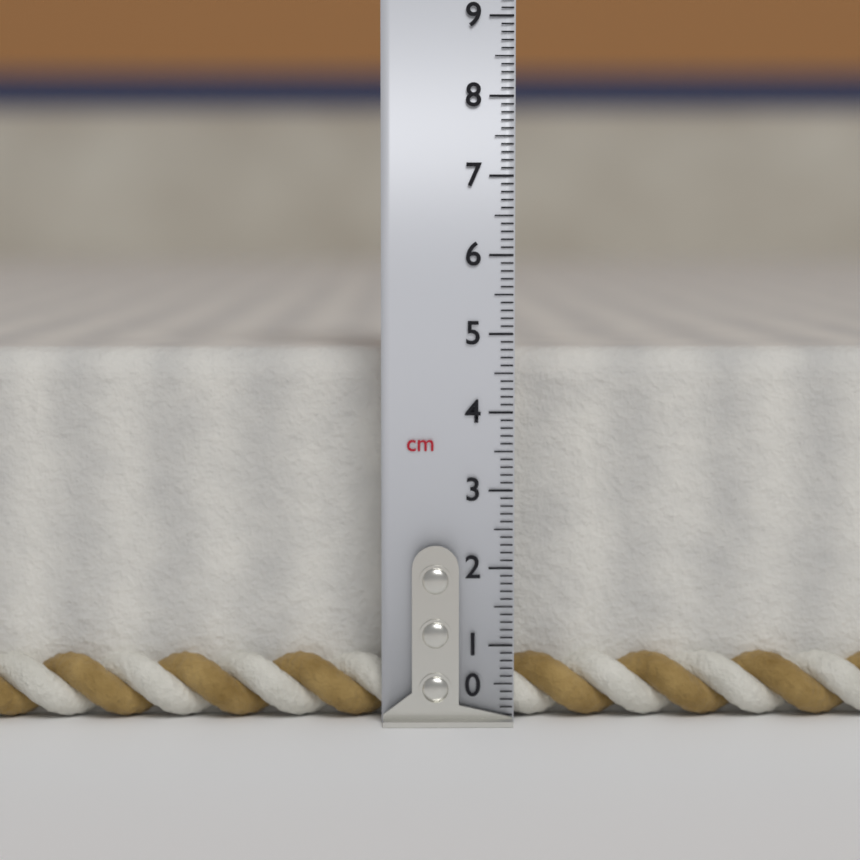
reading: 4.8 cm
